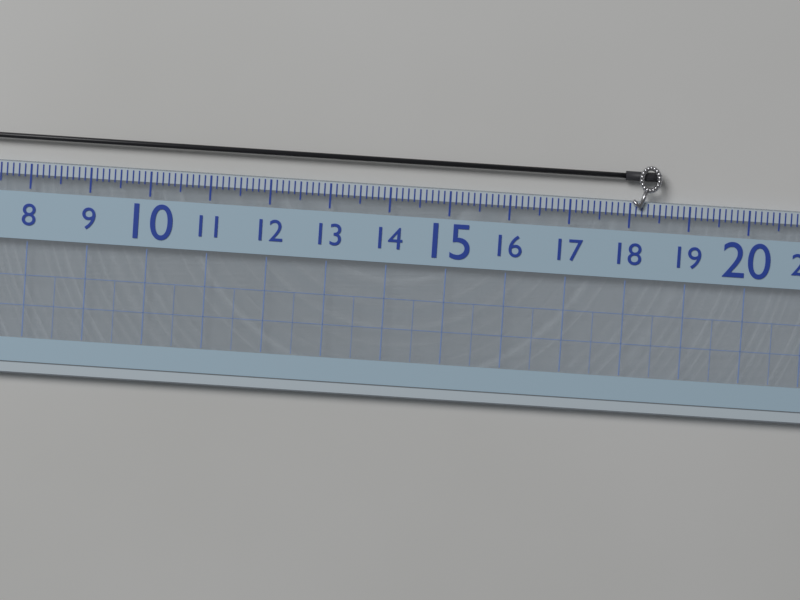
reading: 18.5 (no unit)
